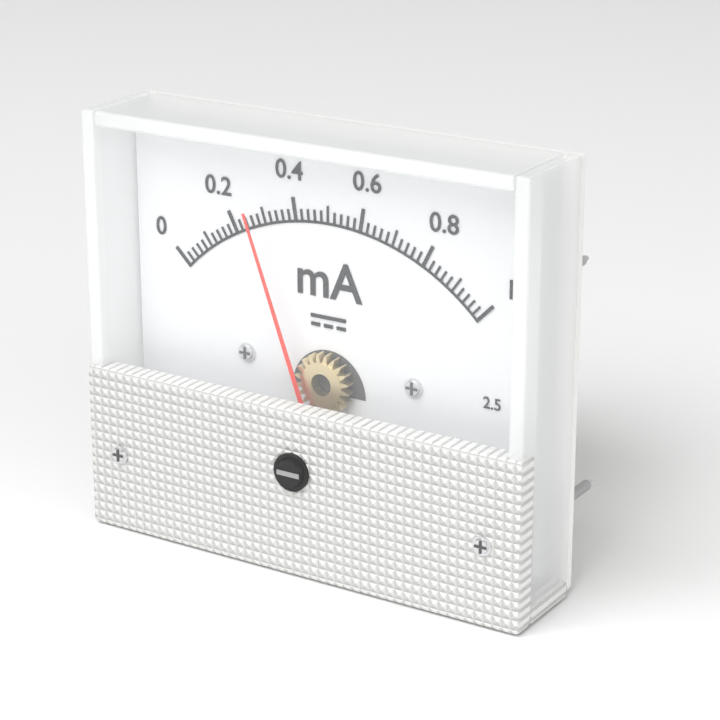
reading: 0.28 mA
